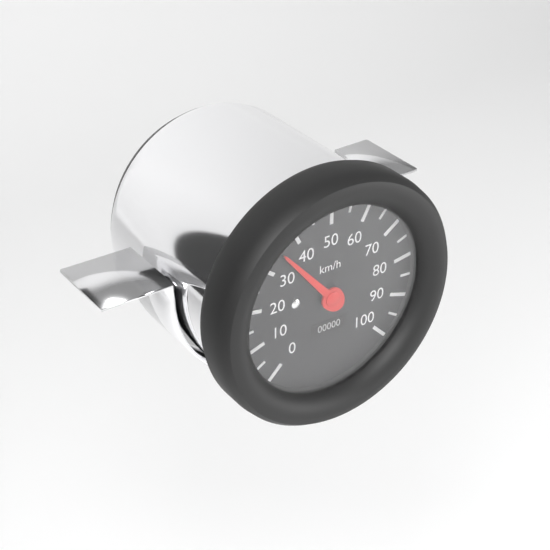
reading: 35 km/h
